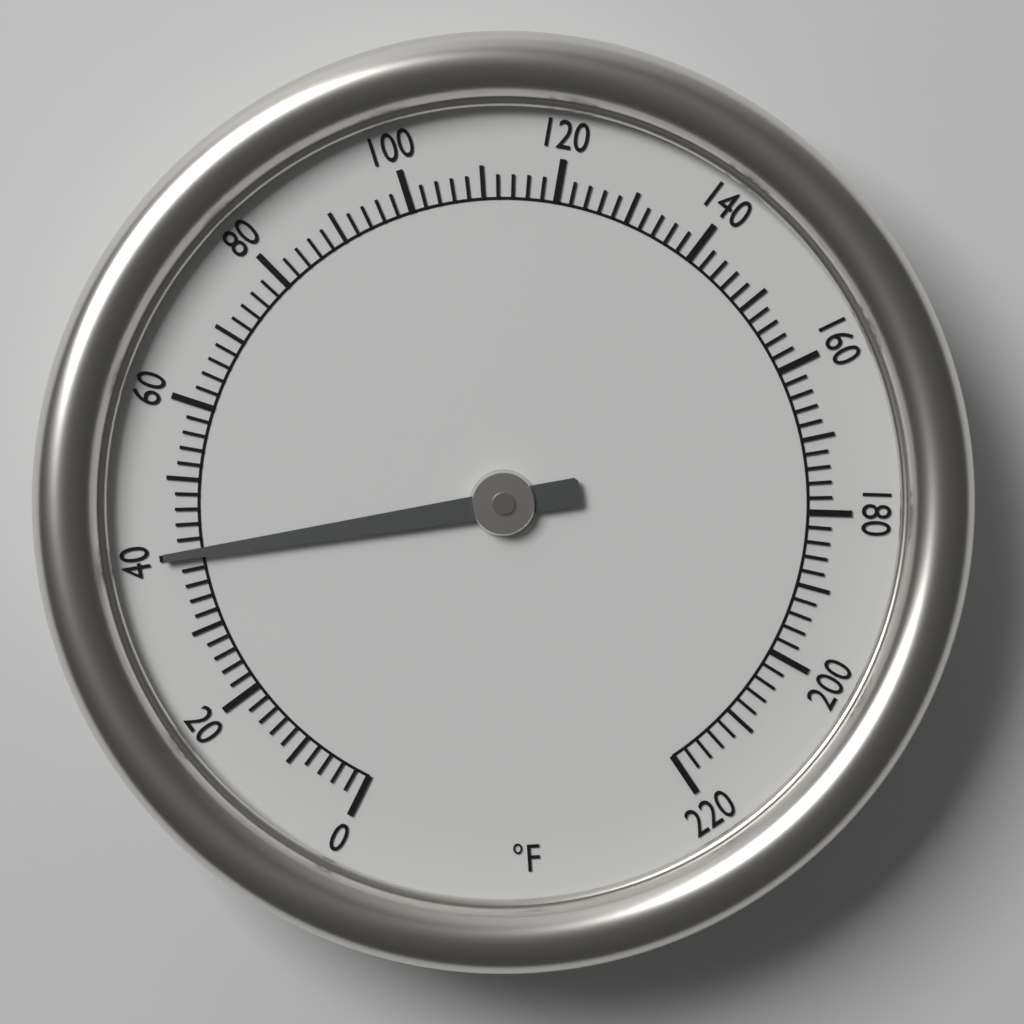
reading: 40 °F
